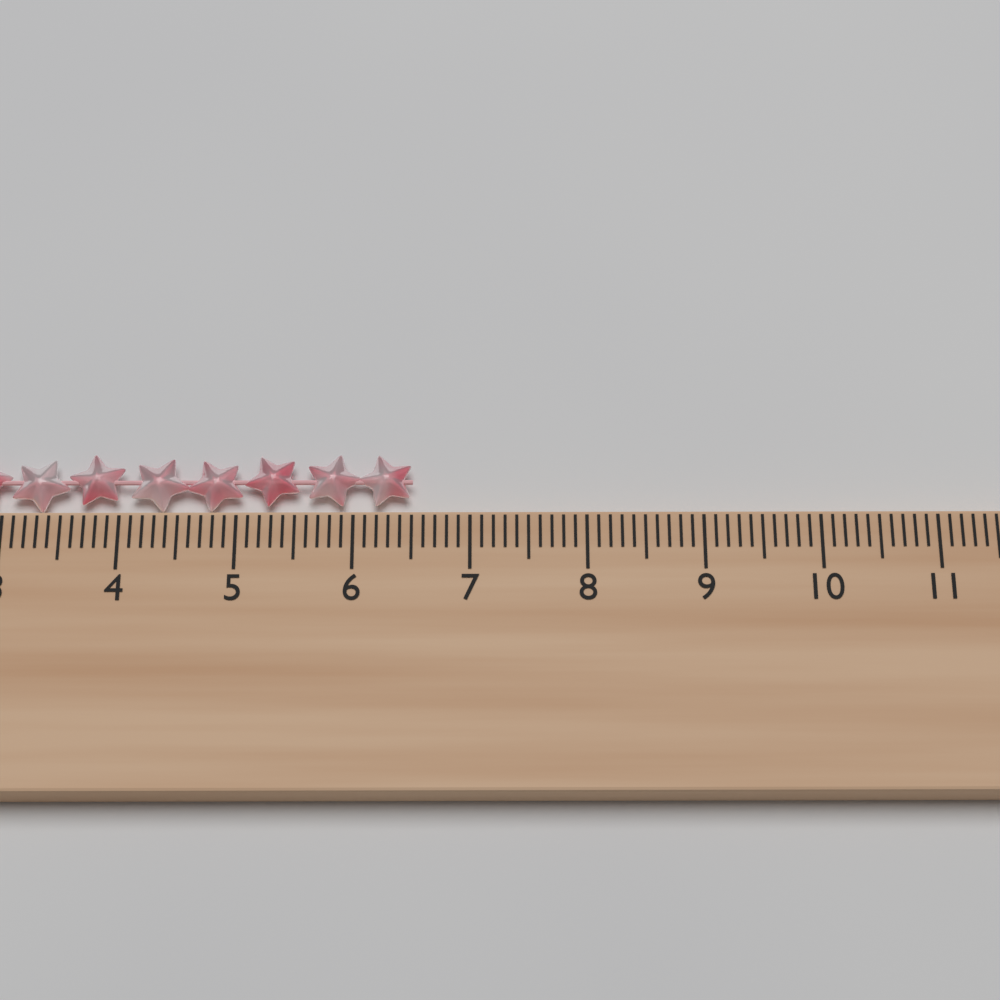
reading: 6.5 cm
